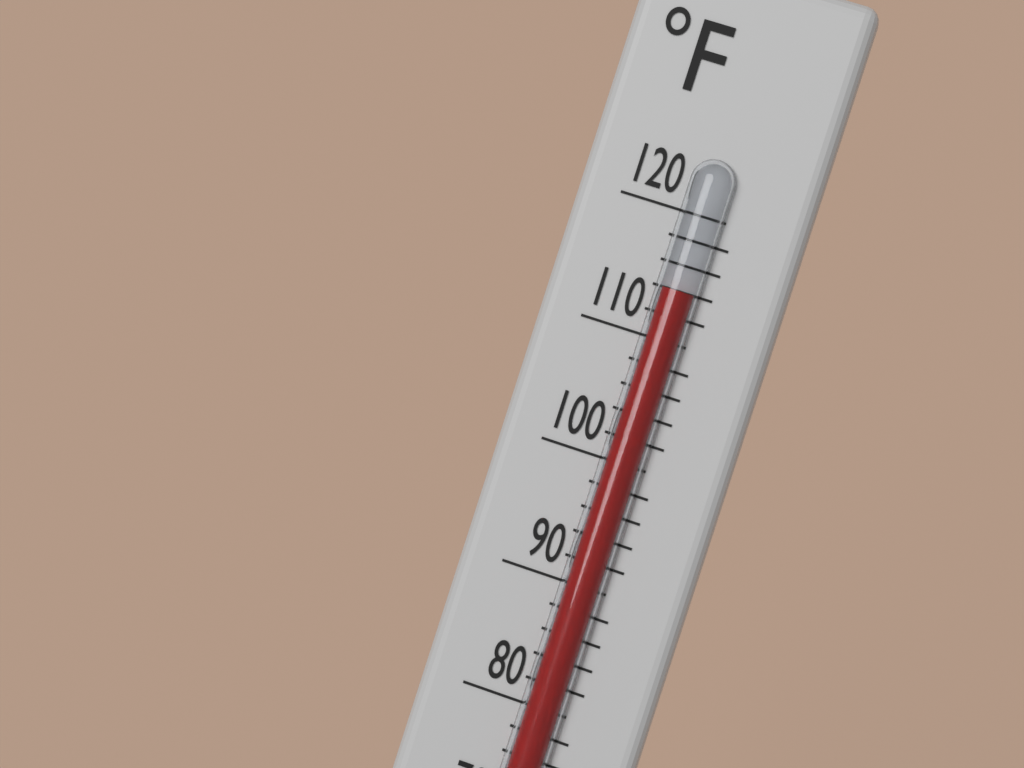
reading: 114 °F
